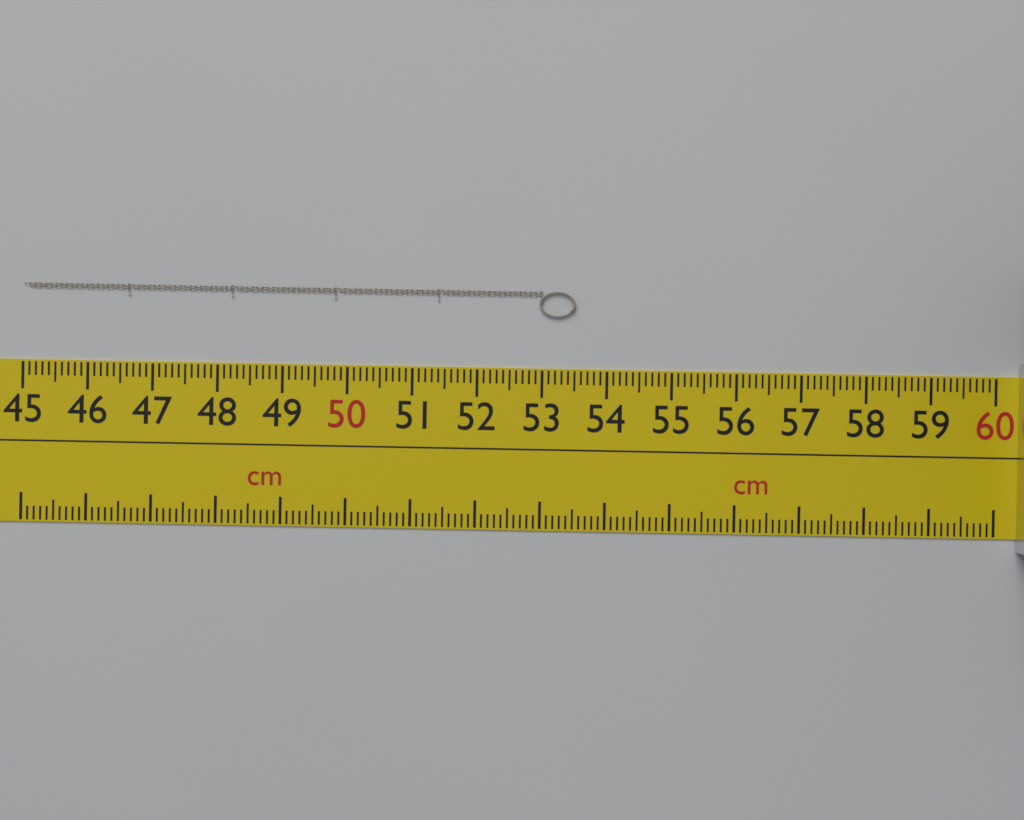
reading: 53.5 cm
